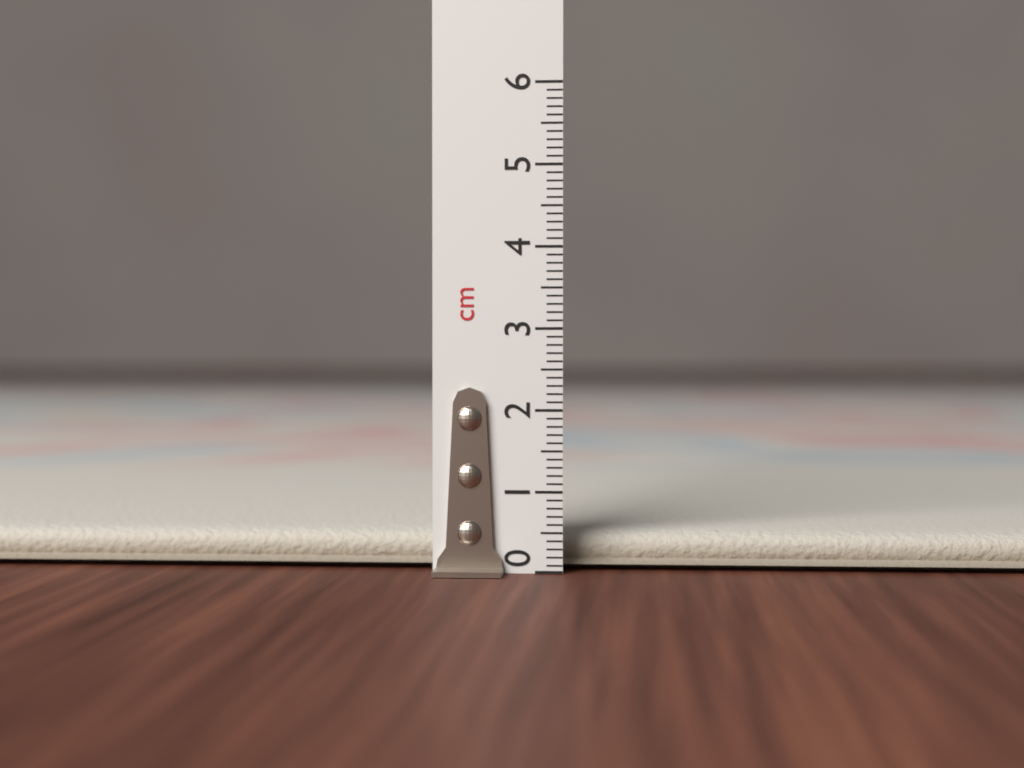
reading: 0.5 cm
